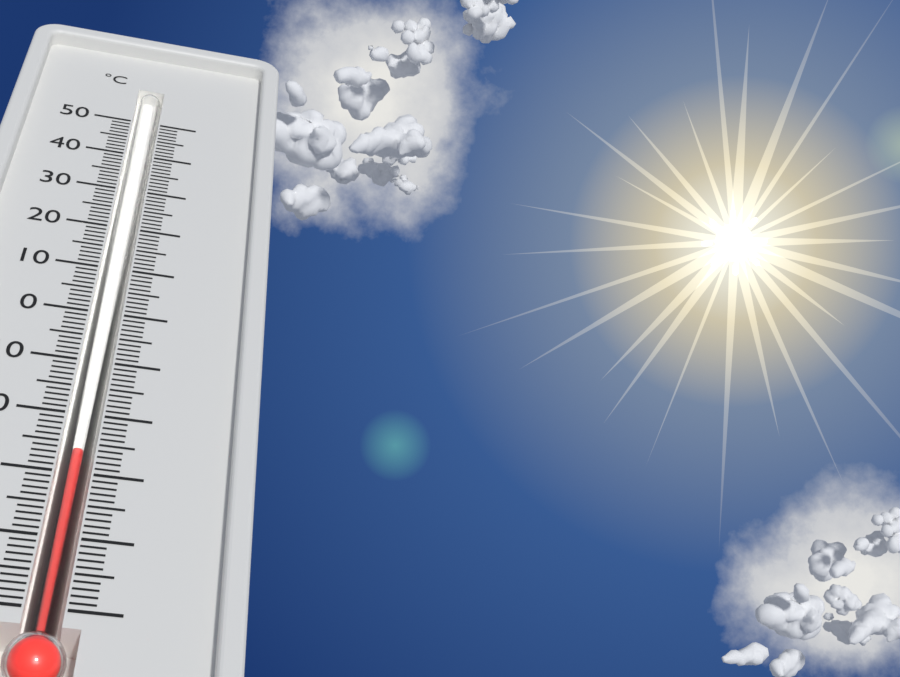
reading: -26 °C
